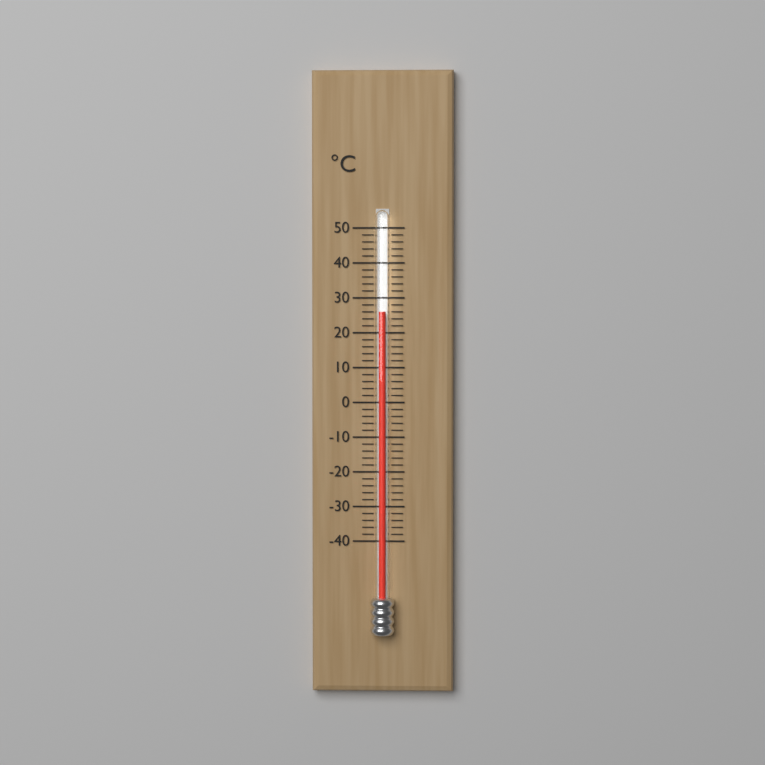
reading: 26 °C
